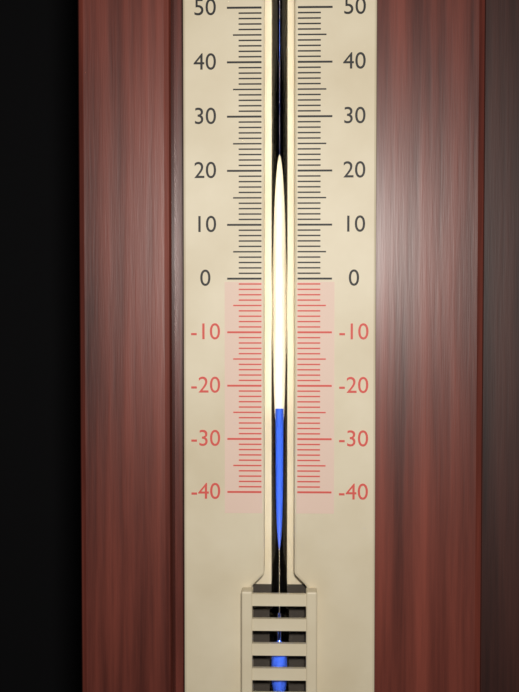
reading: -24 (no unit)
